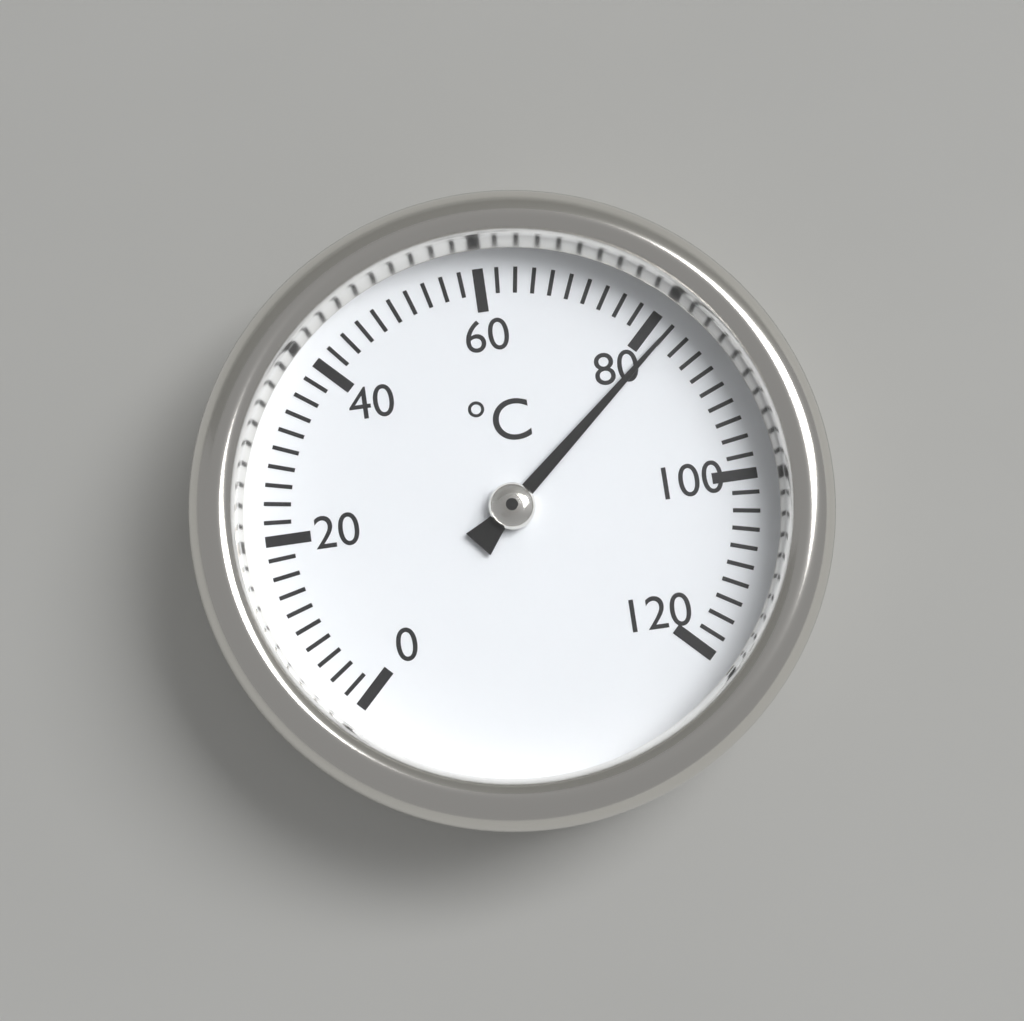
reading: 82 °C
